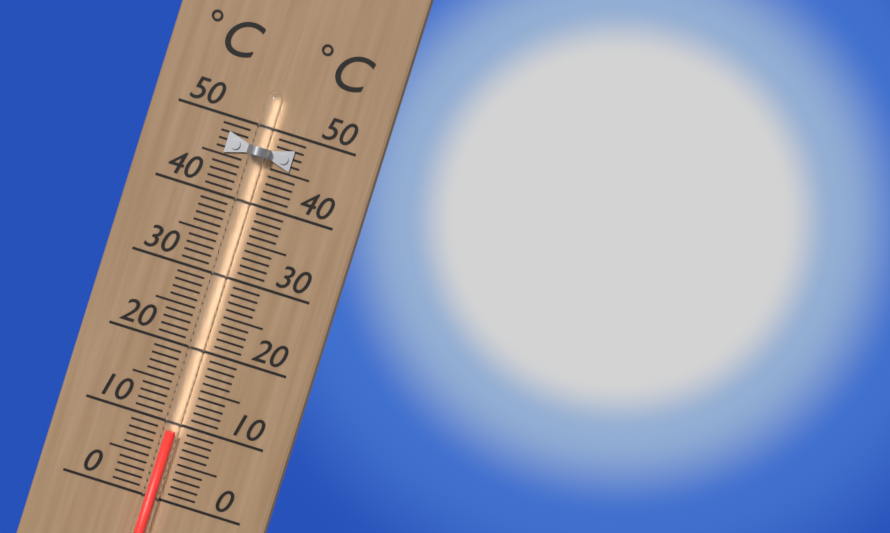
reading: 9 °C
